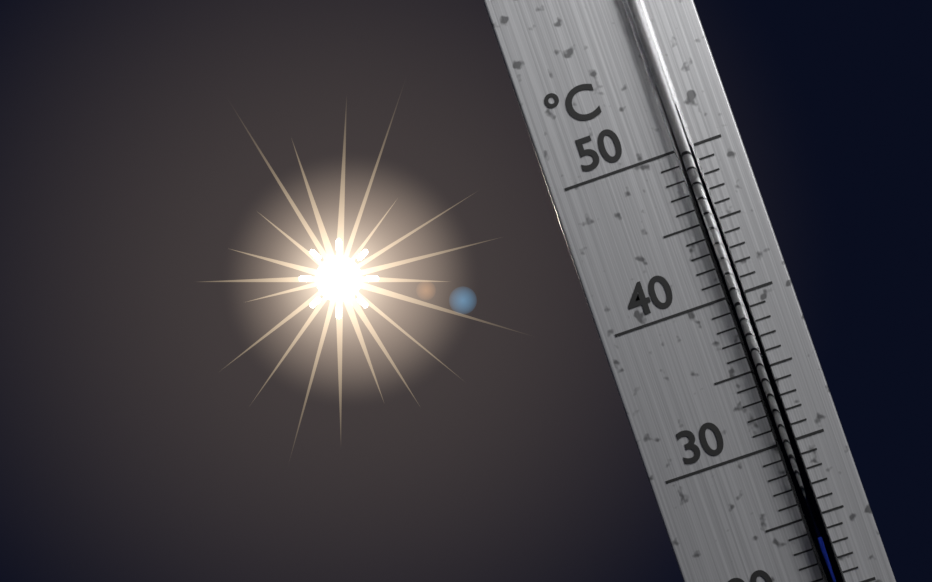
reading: 24 °C
